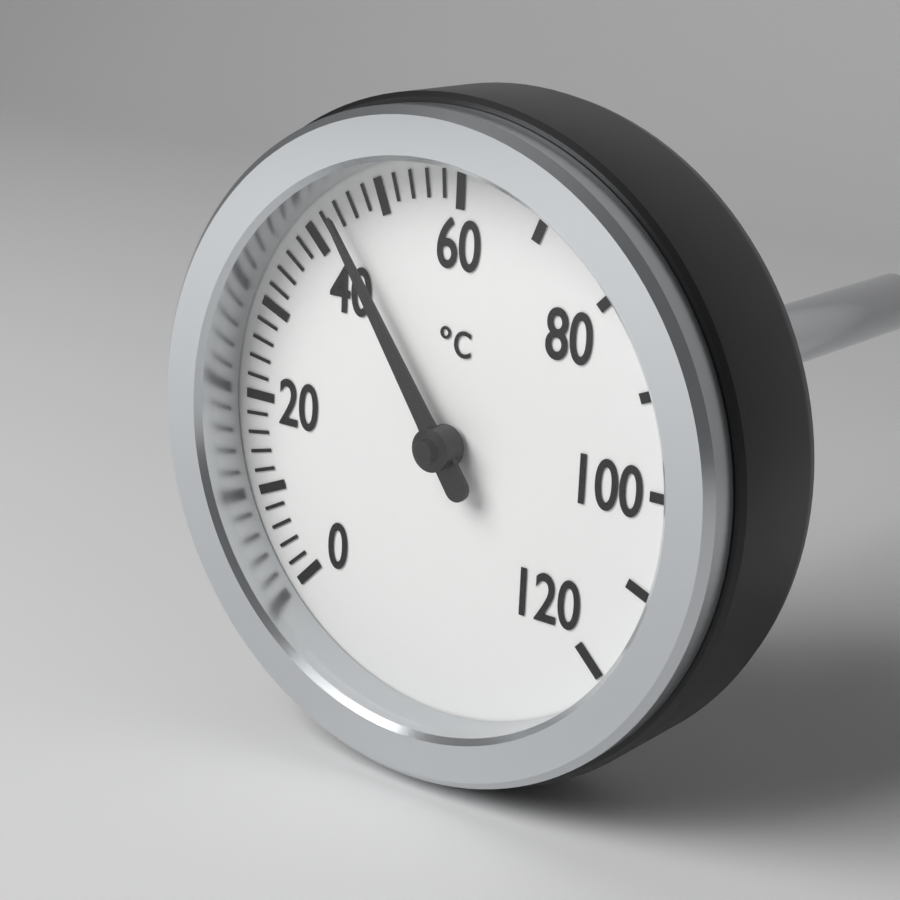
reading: 44 °C
